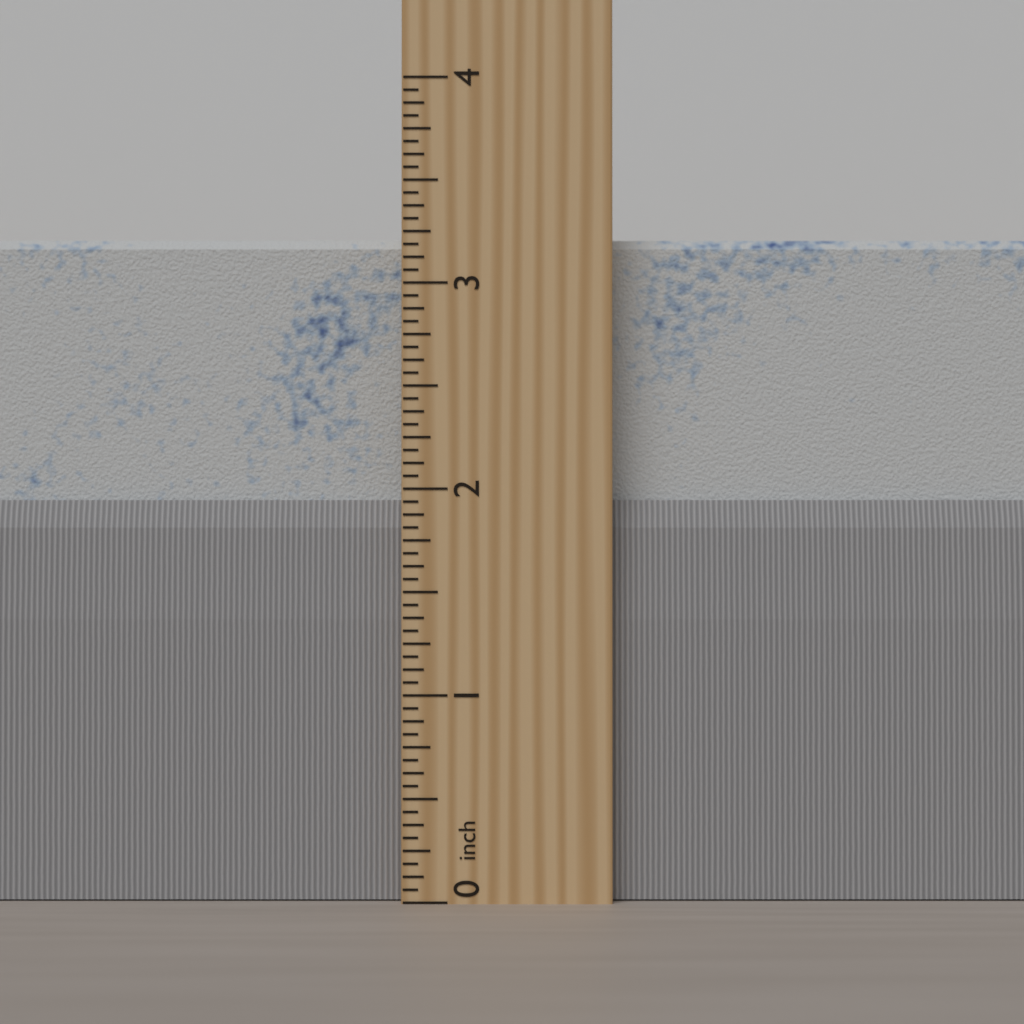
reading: 3.2500 inch
